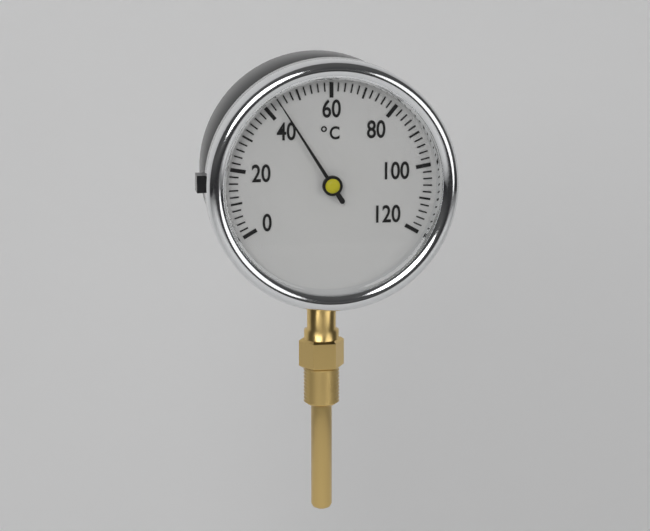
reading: 44 °C
